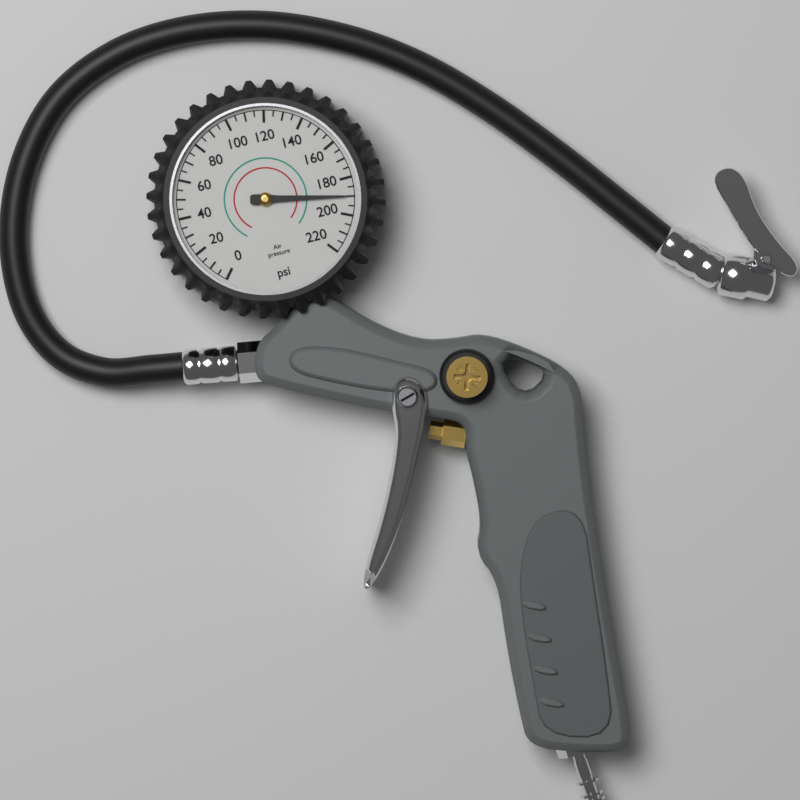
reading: 190 psi
